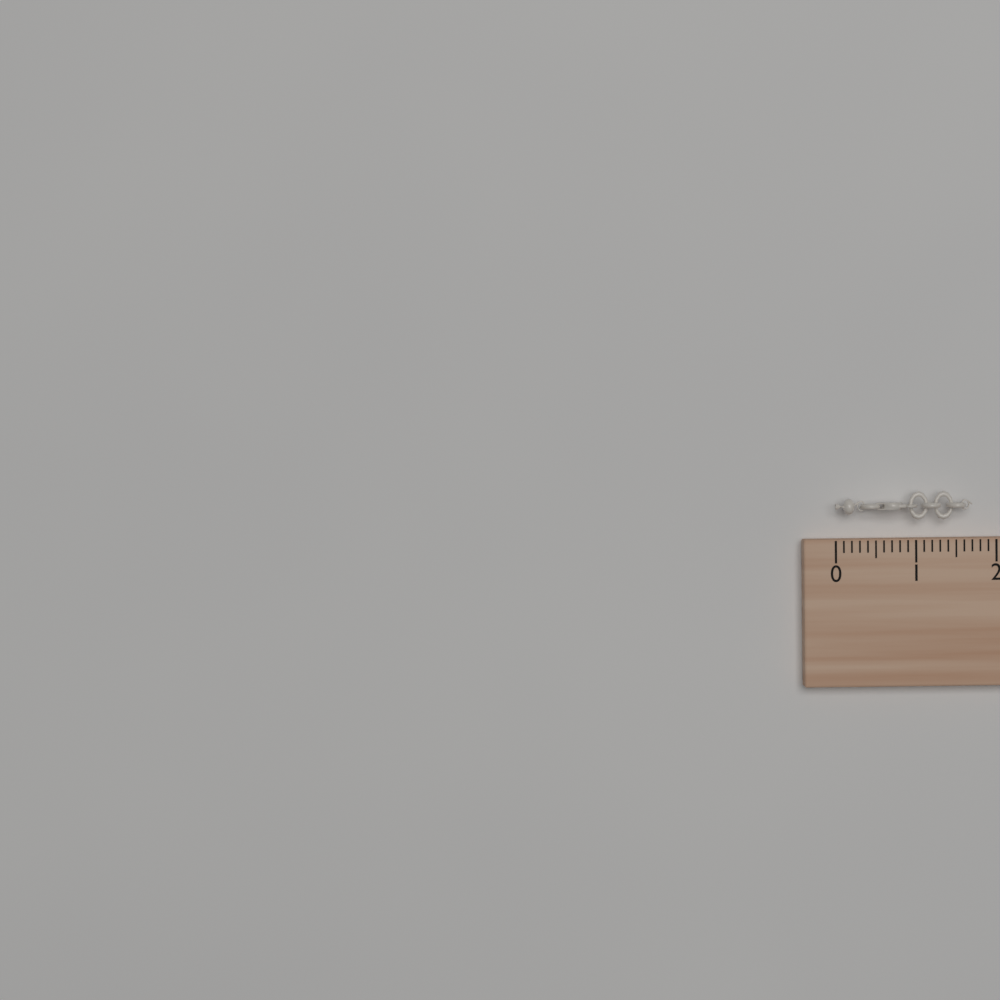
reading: 1.7 (no unit)
